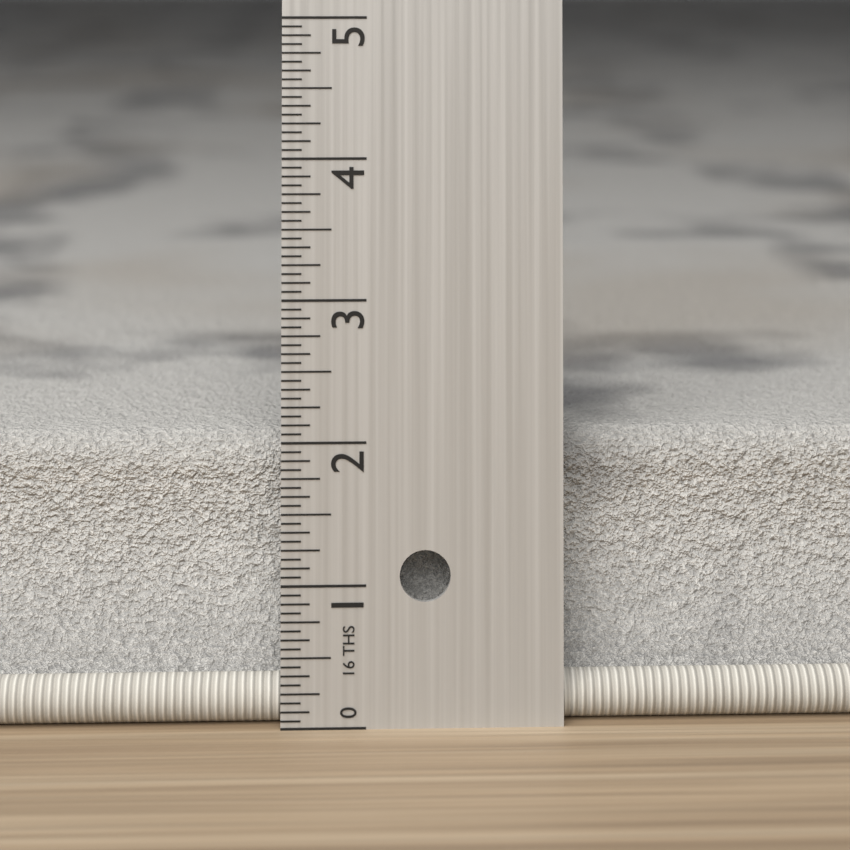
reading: 2.0000 in
